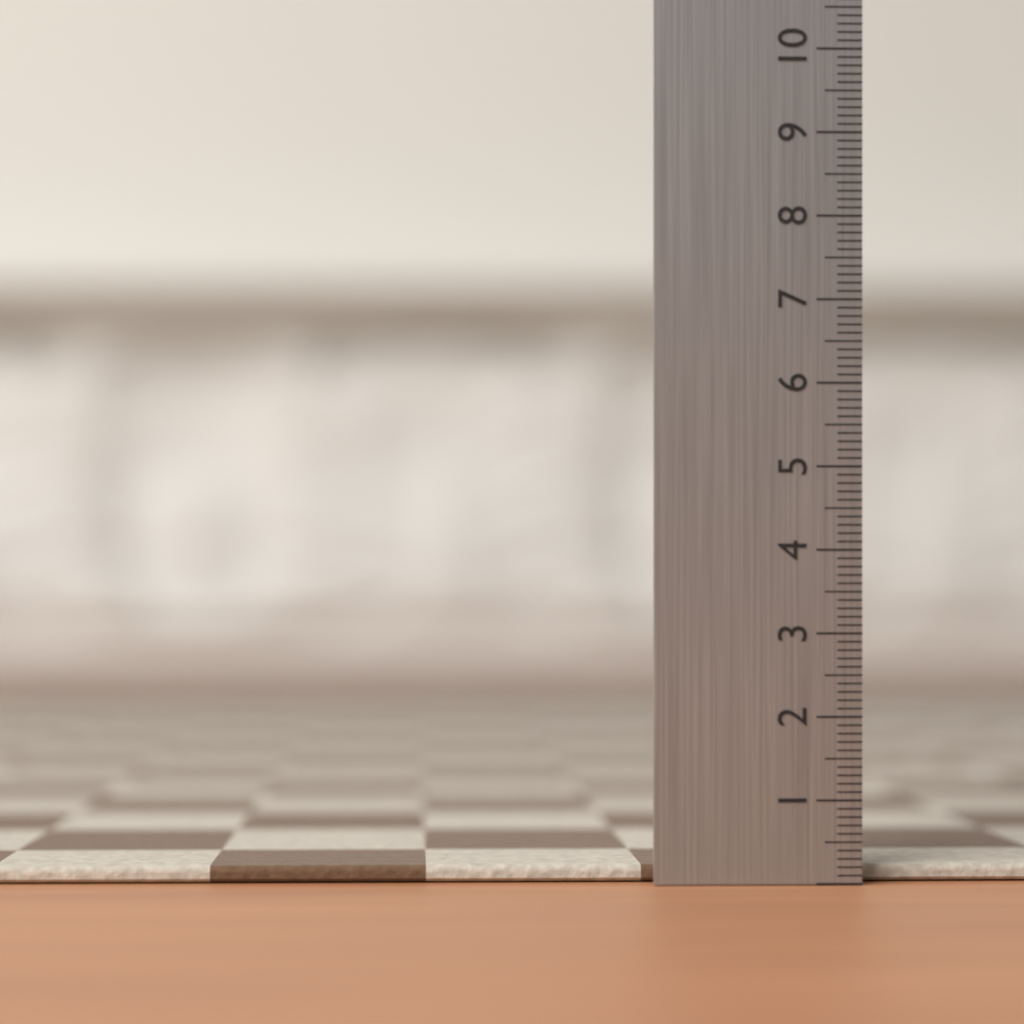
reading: 0.2 (no unit)
